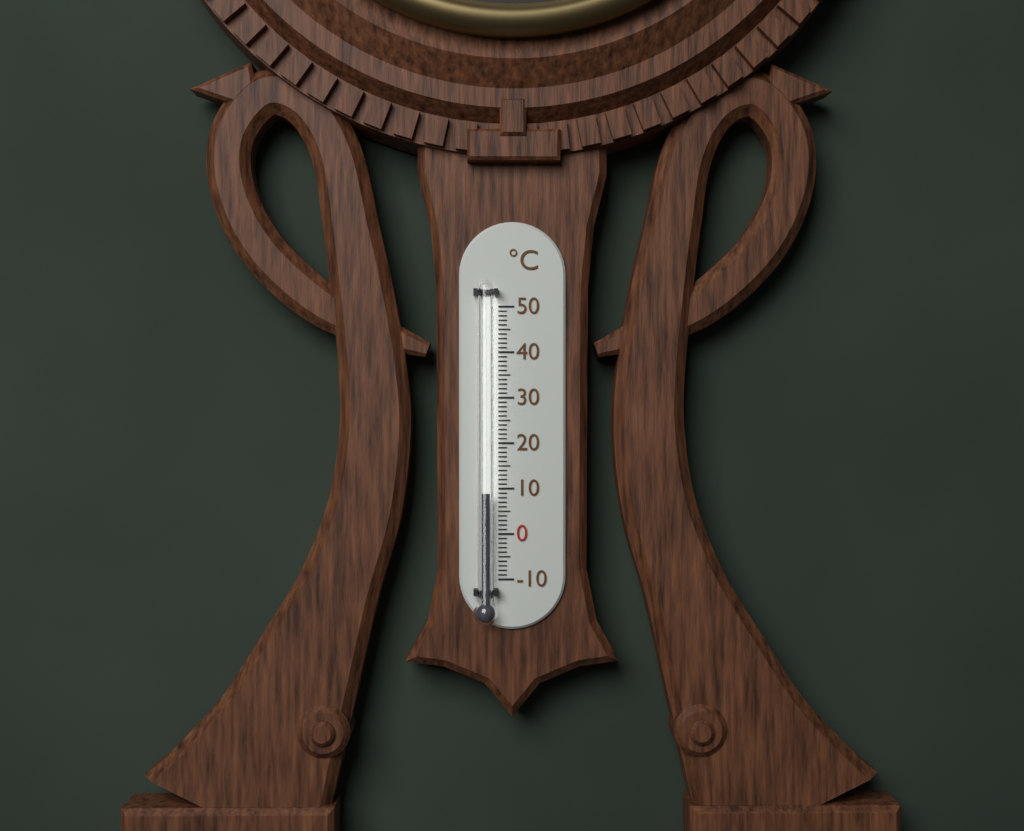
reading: 9 °C
